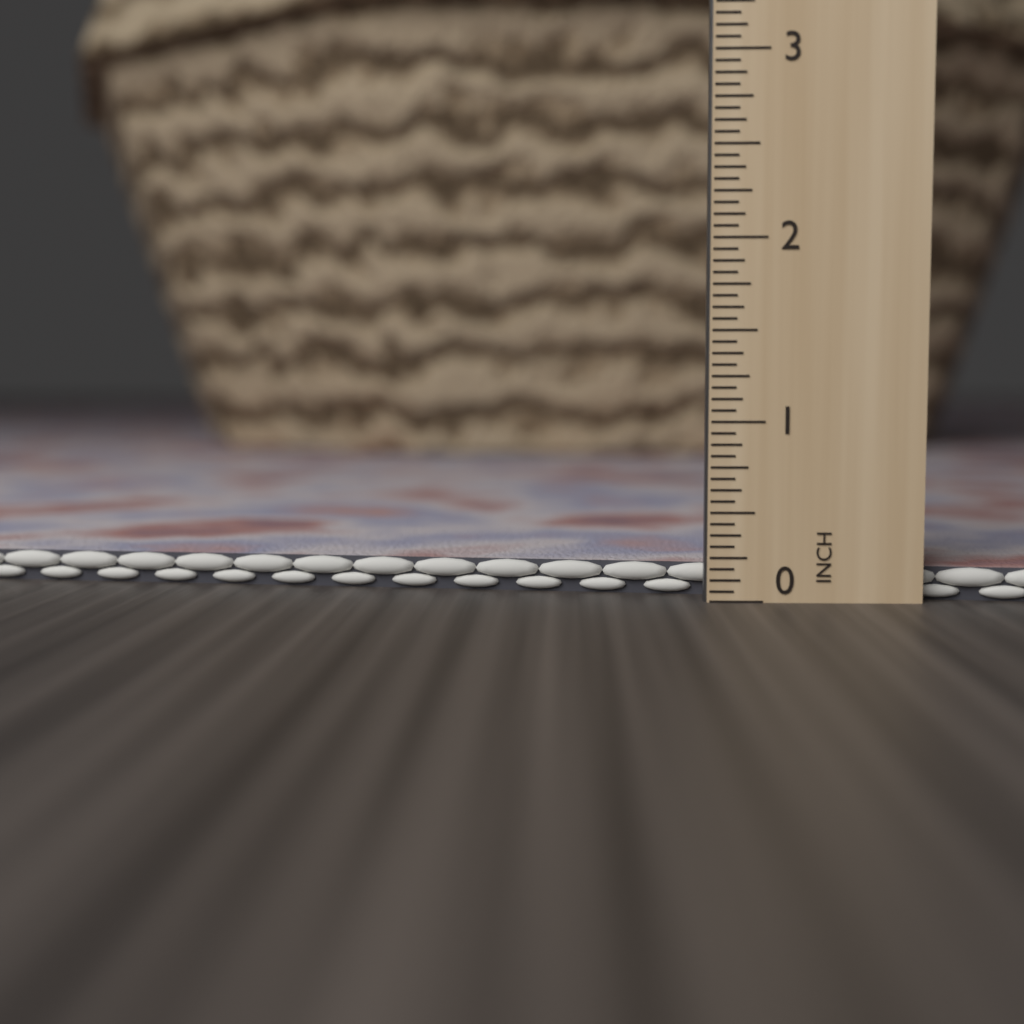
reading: 0.1875 in
